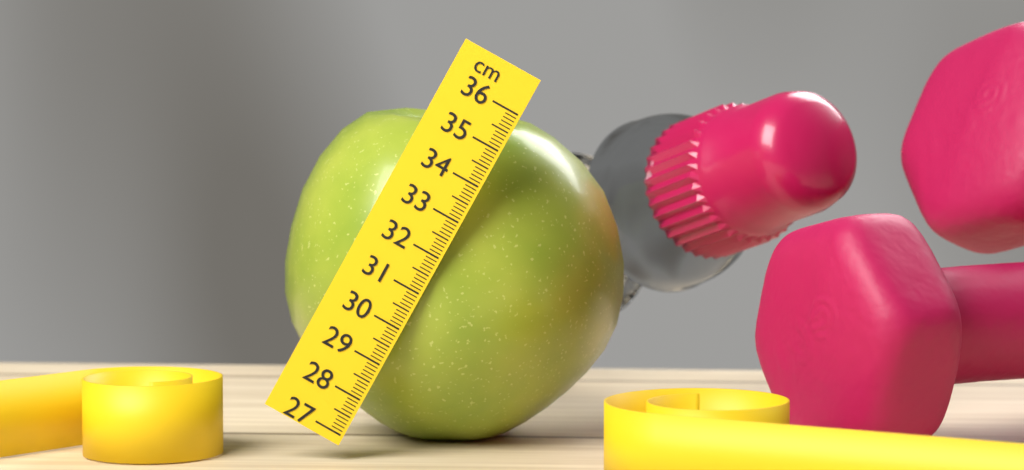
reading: 35.6 cm
